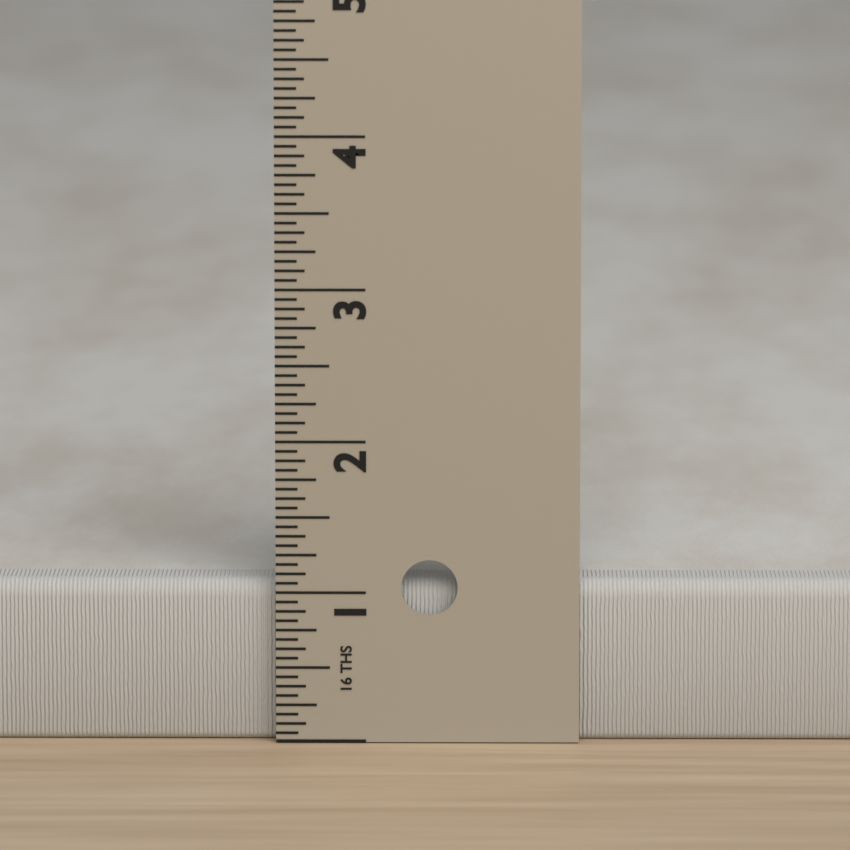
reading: 1.0625 in
